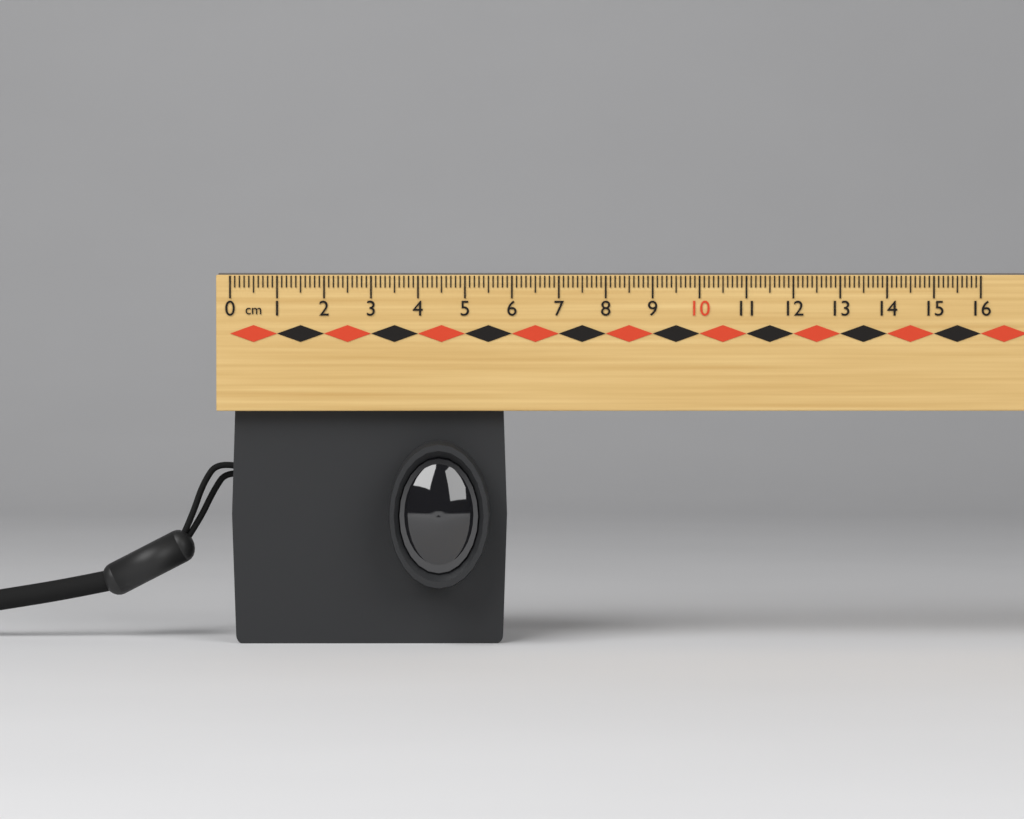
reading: 5.9 cm
